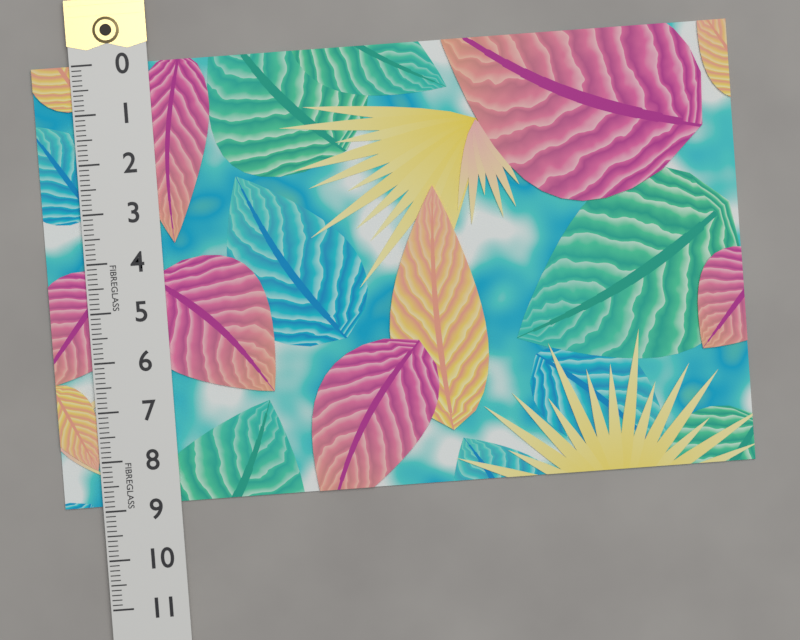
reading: 8.9 (no unit)
